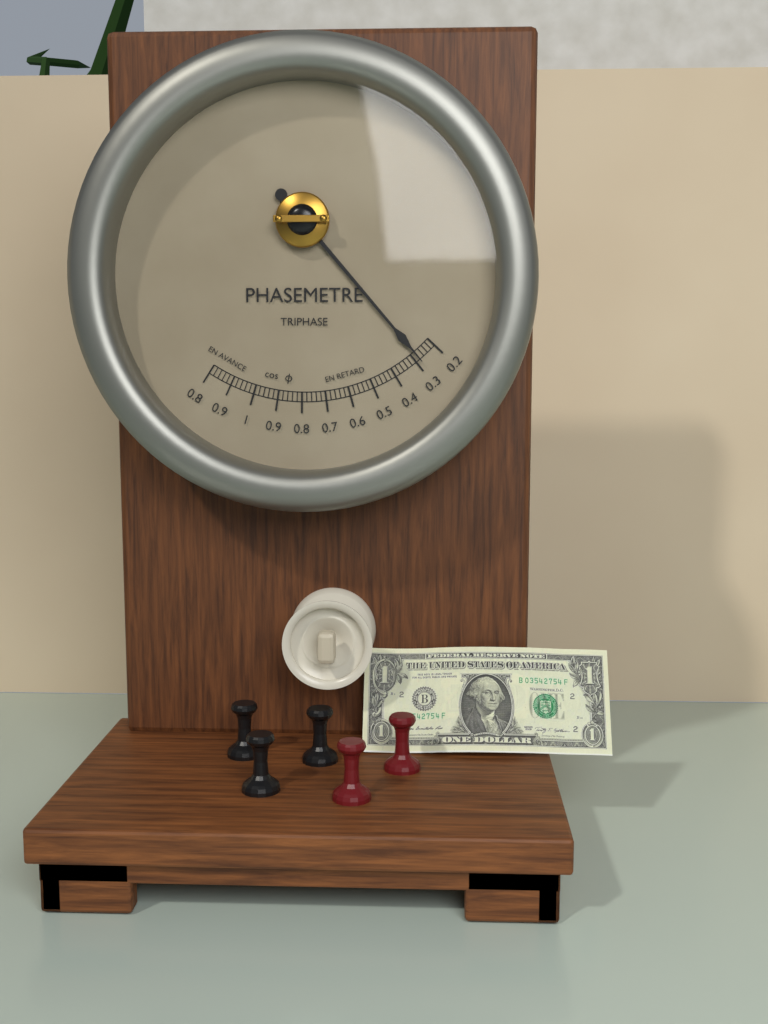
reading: 0.28 cos φ
